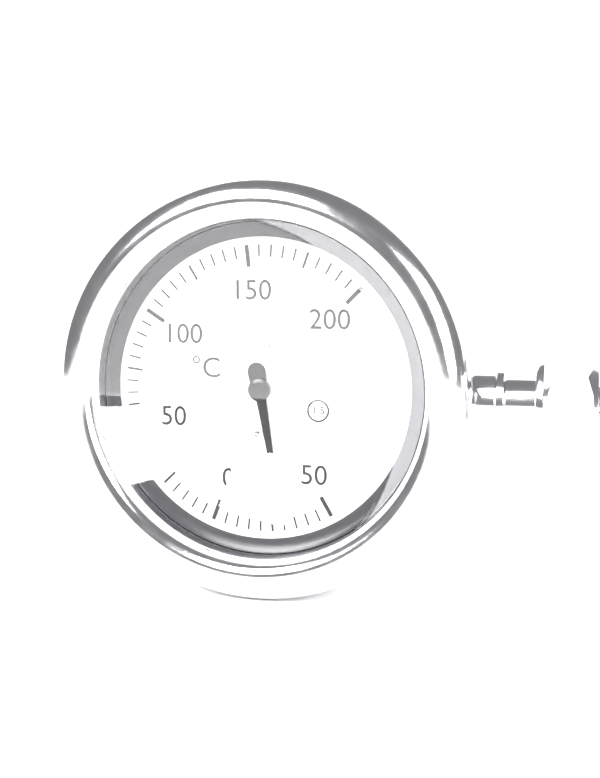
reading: -30 °C
